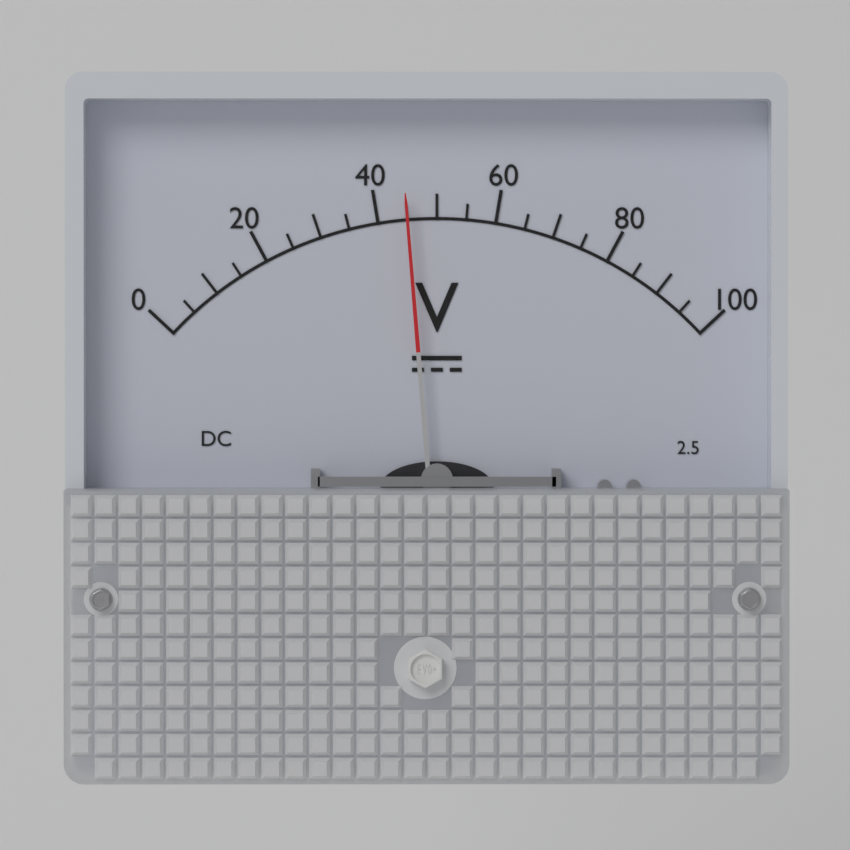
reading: 45 V
